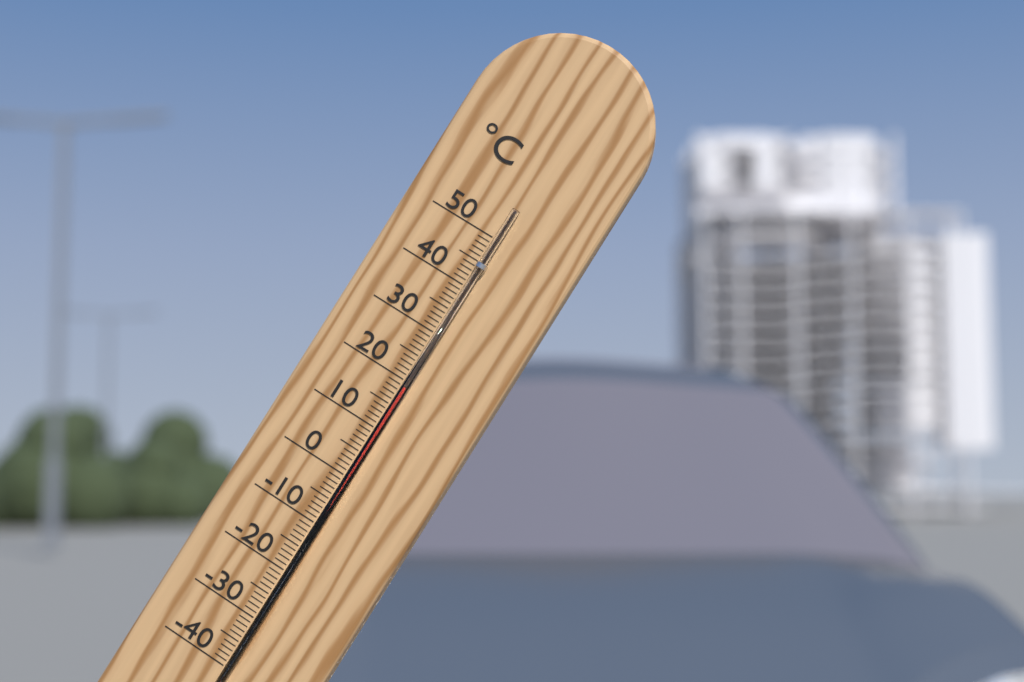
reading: 19 °C
